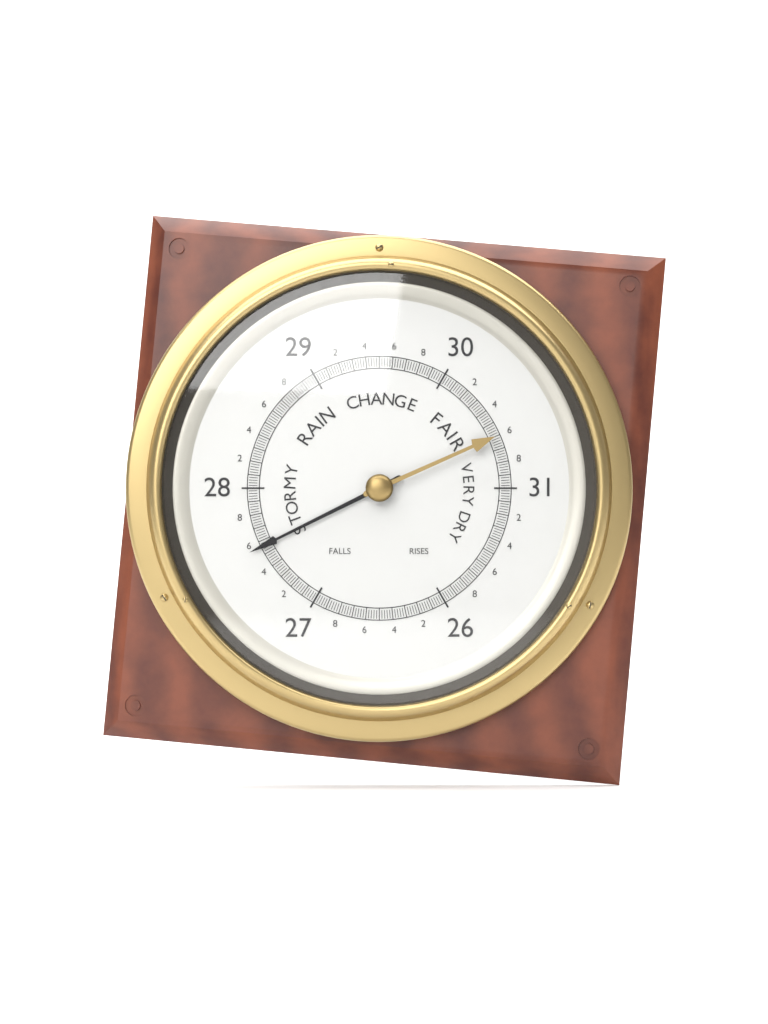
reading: 27.56 (no unit)
